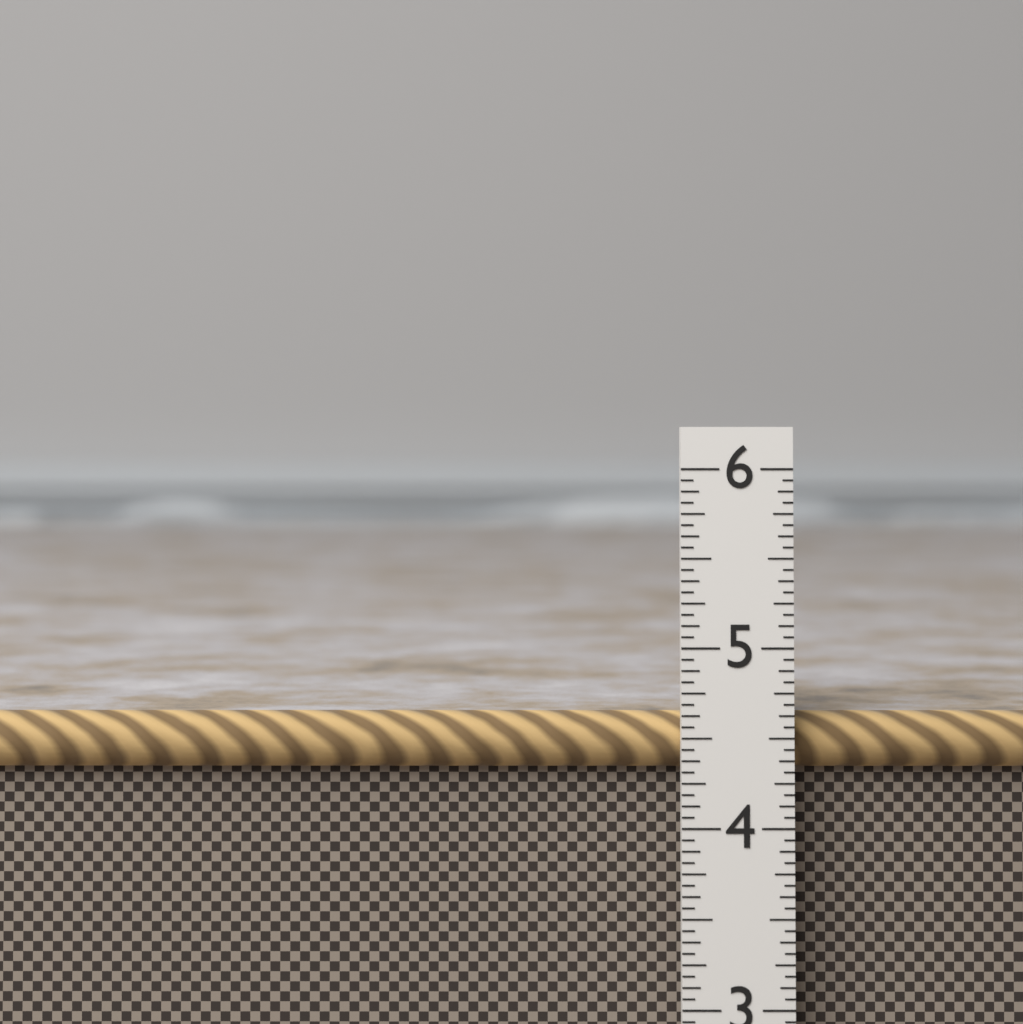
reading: 4.6250 in
